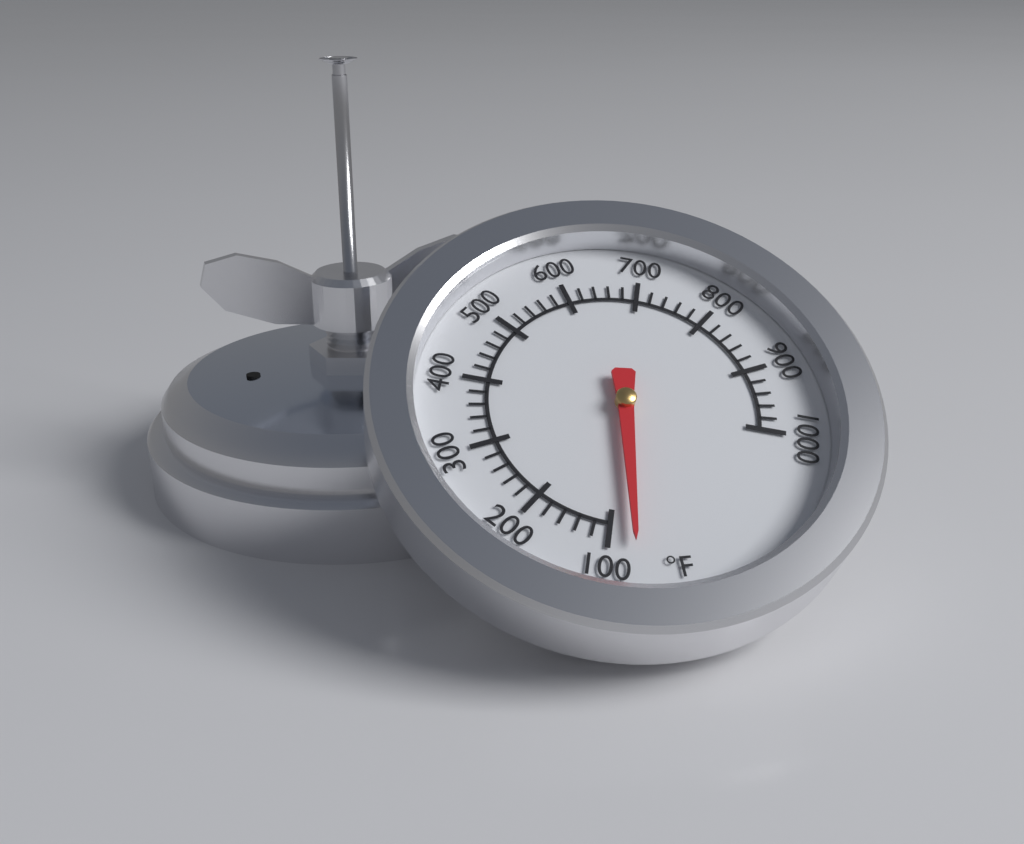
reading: 70 °F
